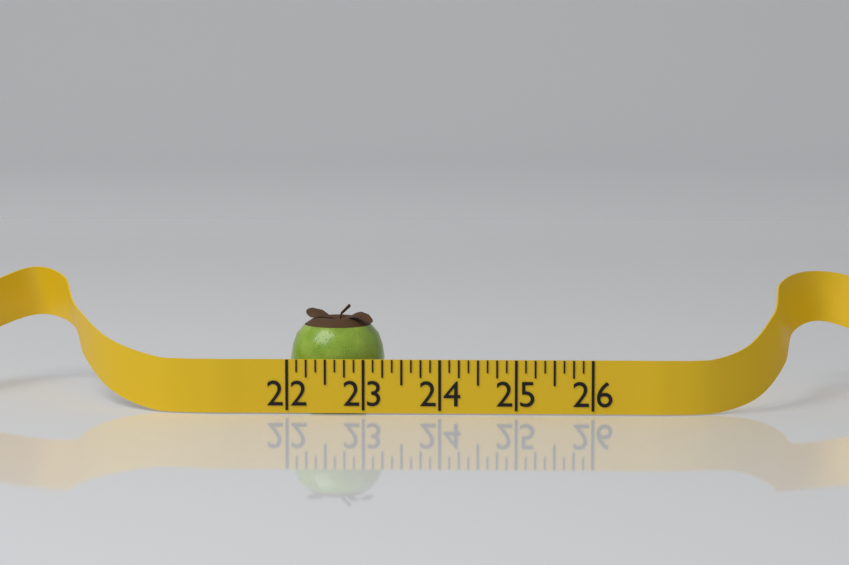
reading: 23.250 (no unit)
